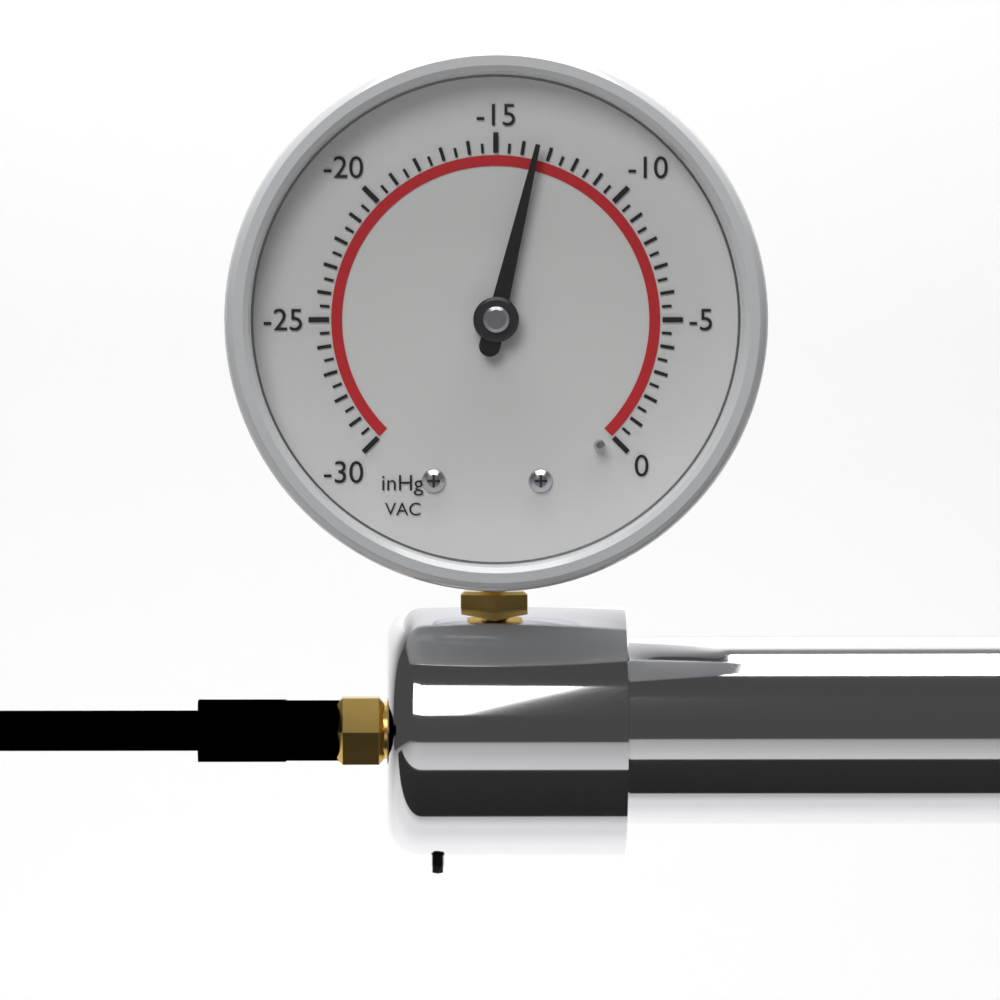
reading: -13.5 inHg
